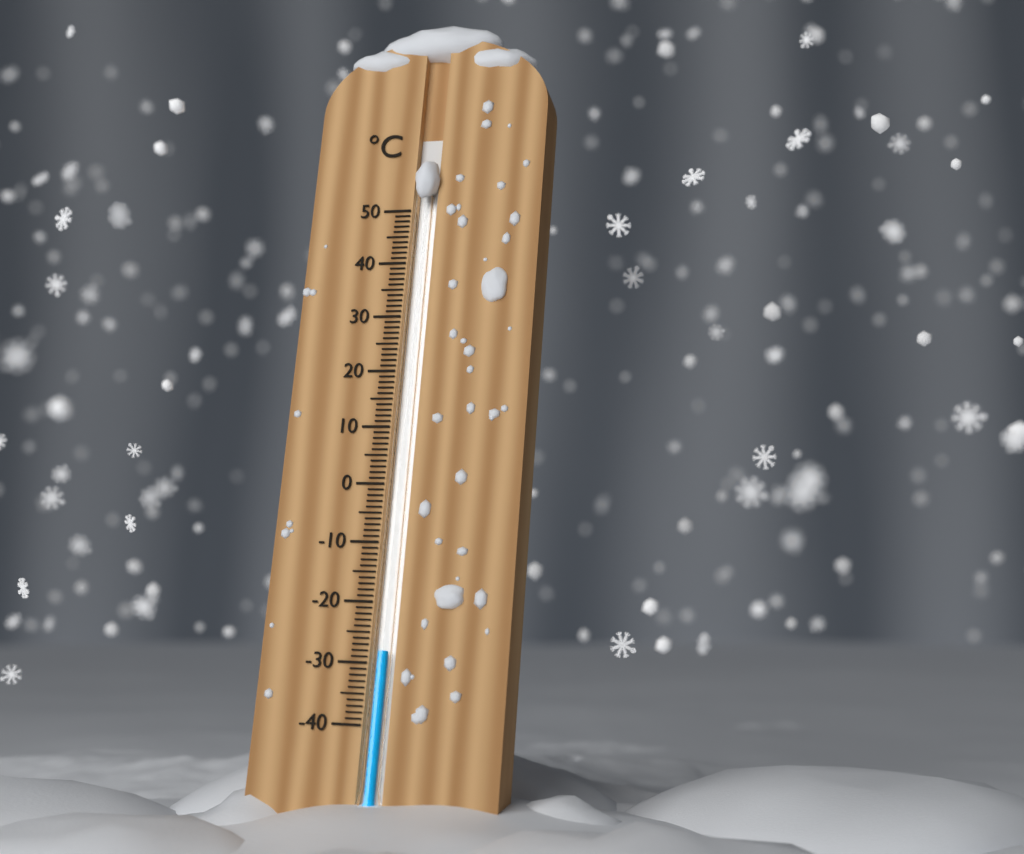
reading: -28 °C
